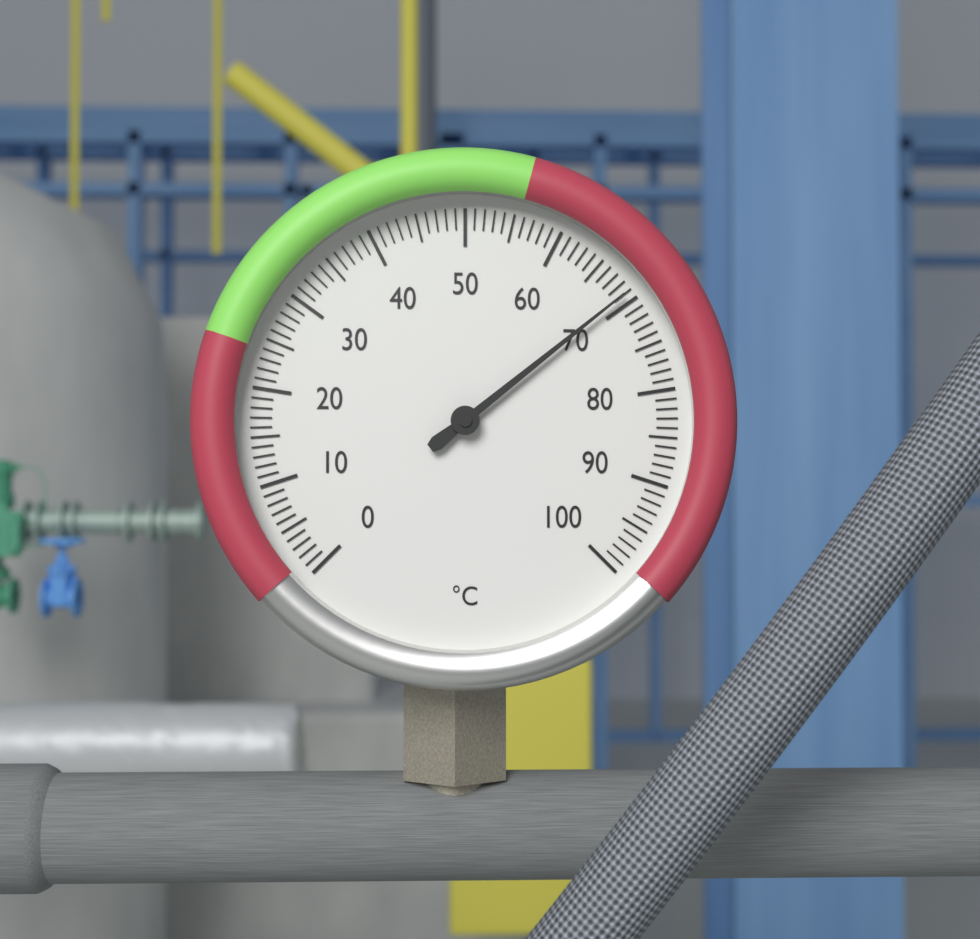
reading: 69 °C
